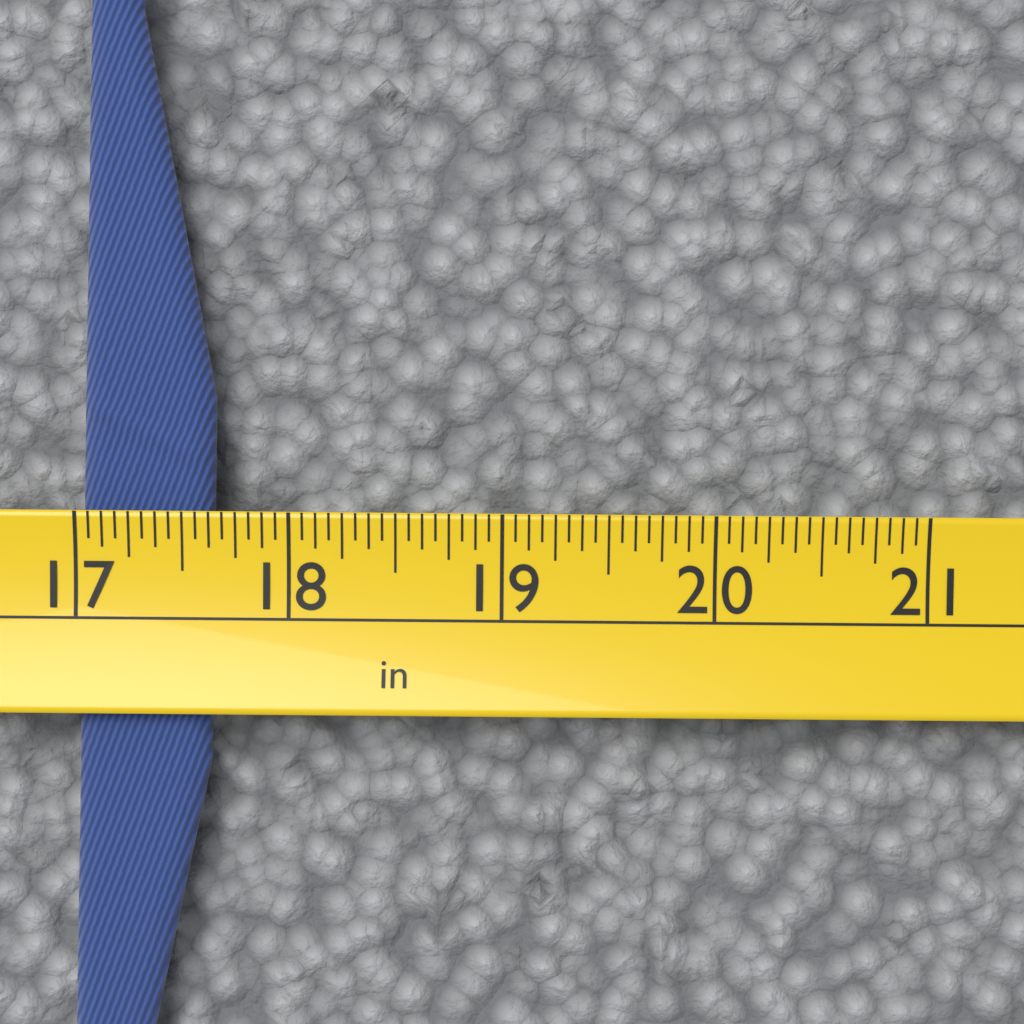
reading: 17.6250 in
